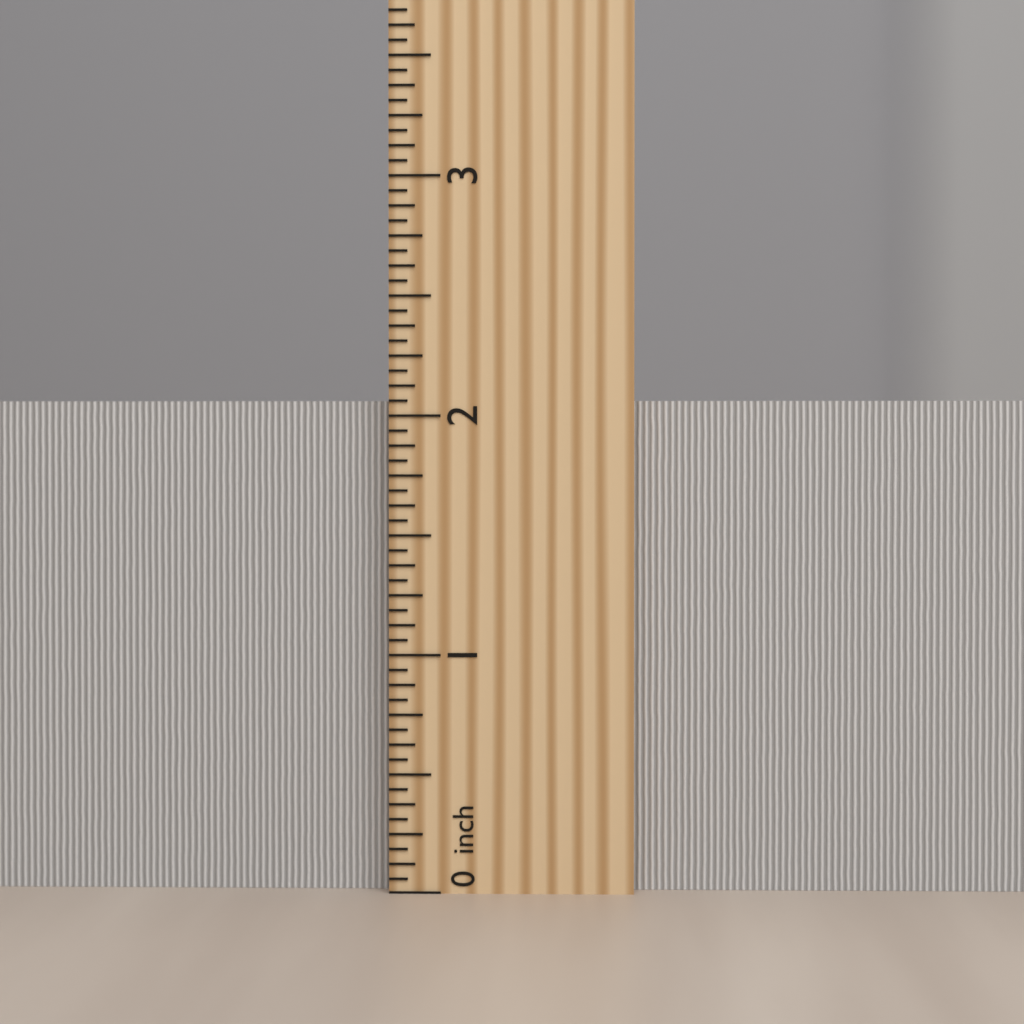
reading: 2.0625 inch
